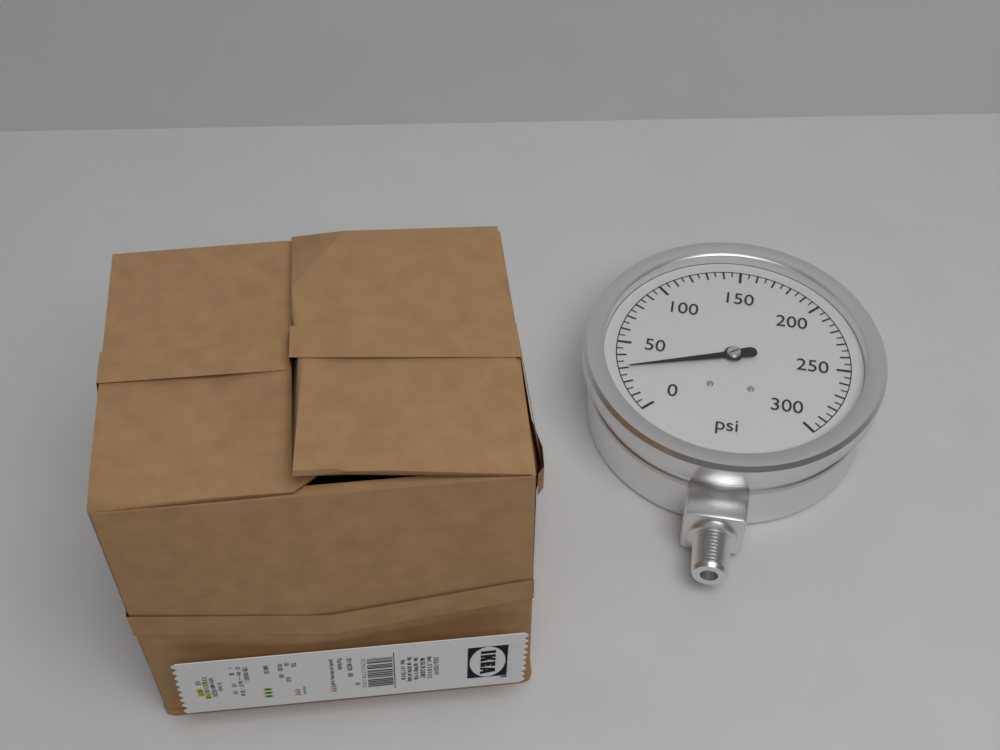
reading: 30 psi
